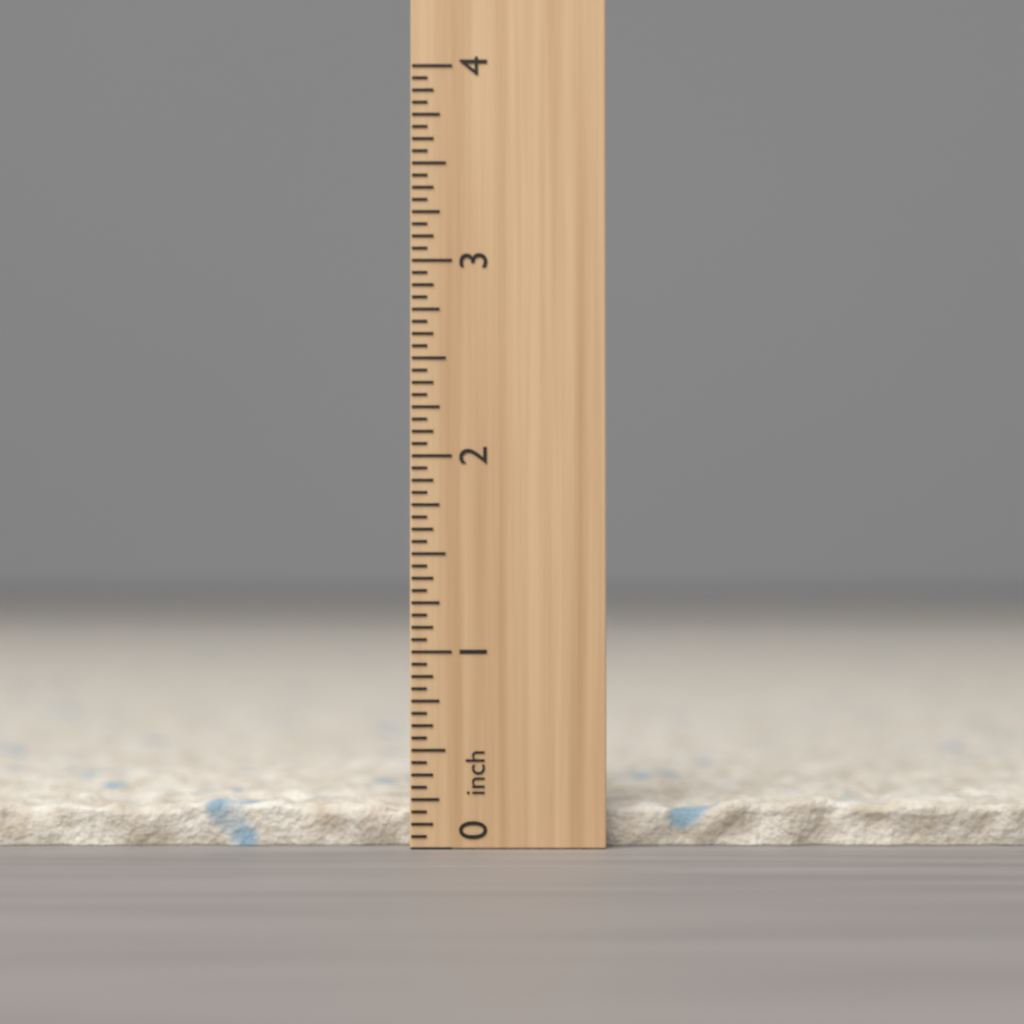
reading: 0.2500 inch
